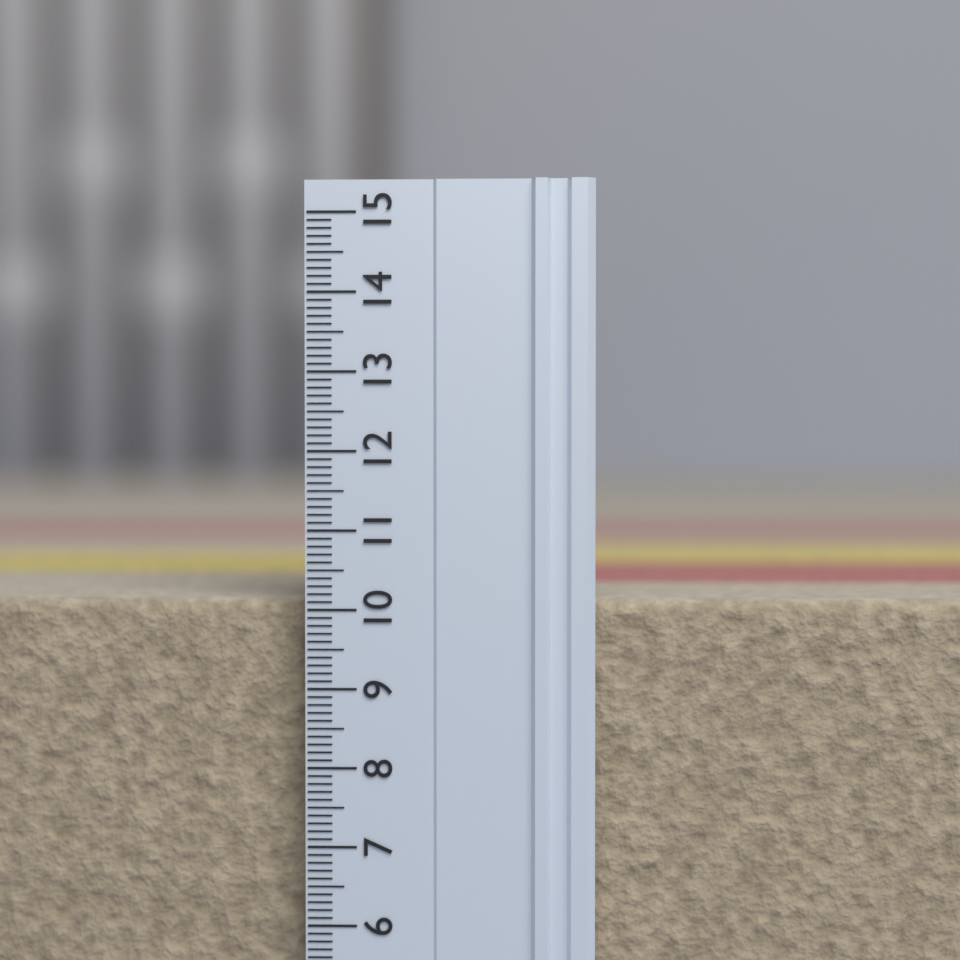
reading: 10.1 (no unit)
